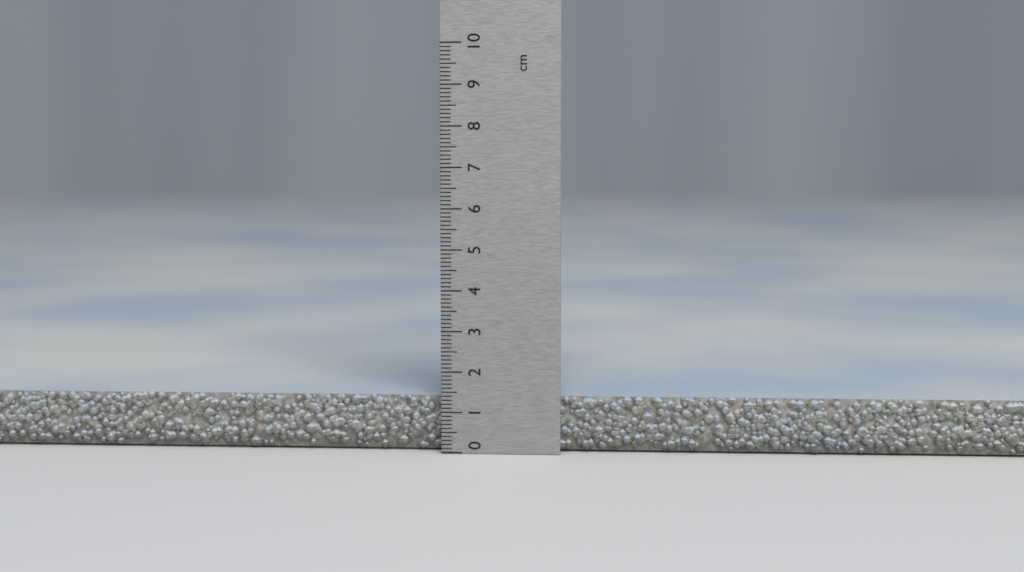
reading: 1.4 cm
